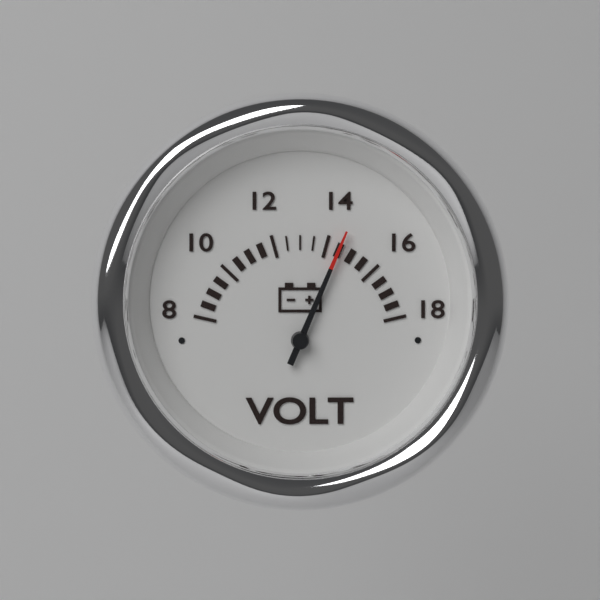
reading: 14.5 V
